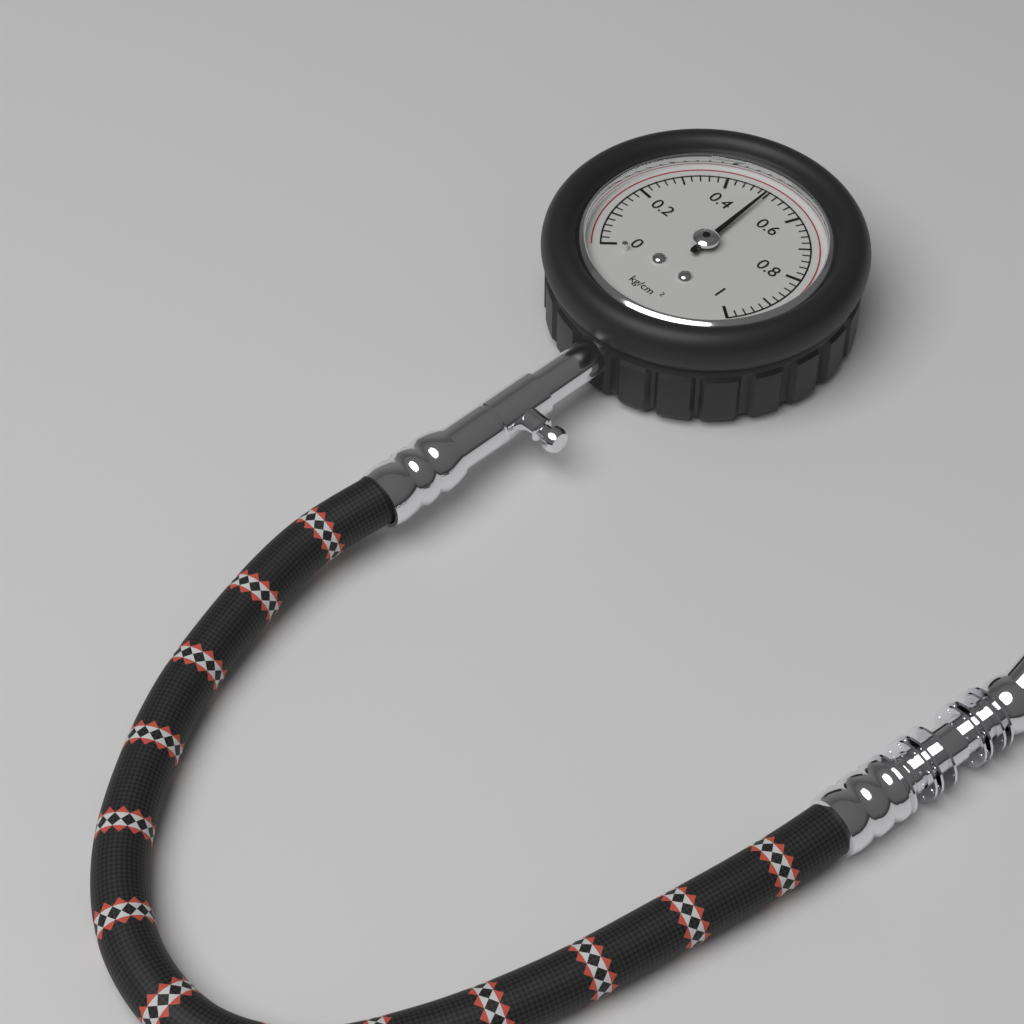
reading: 0.50 kg/cm²
